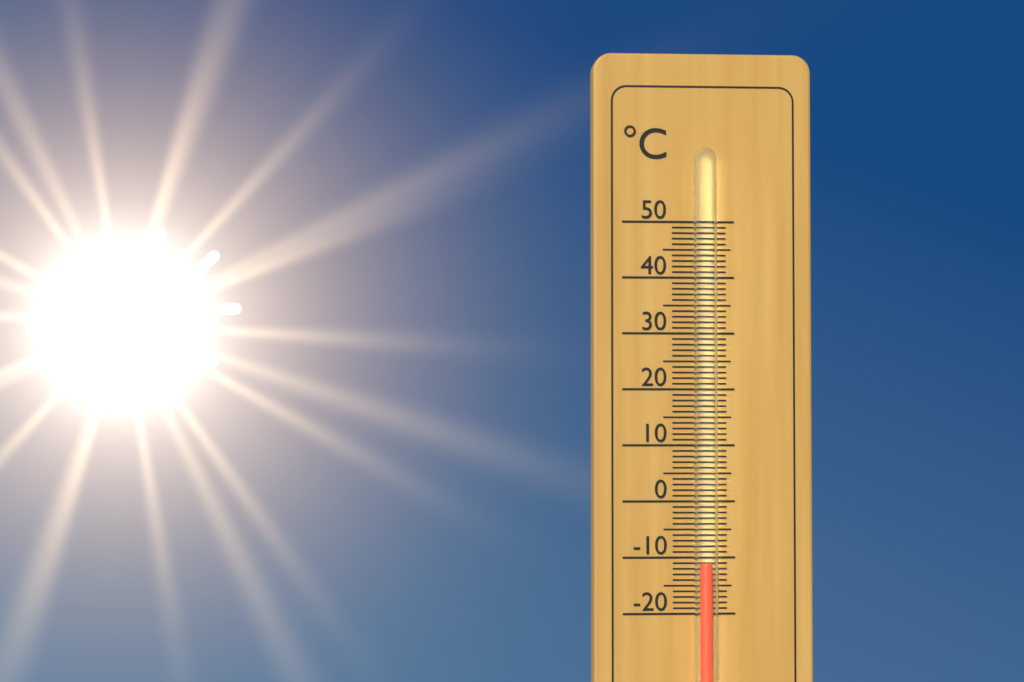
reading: -11 °C
